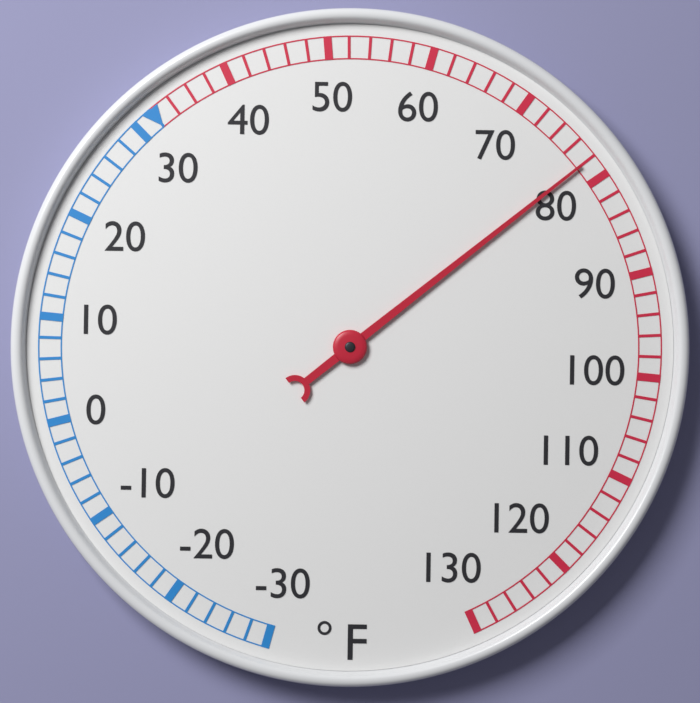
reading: 78 °F
